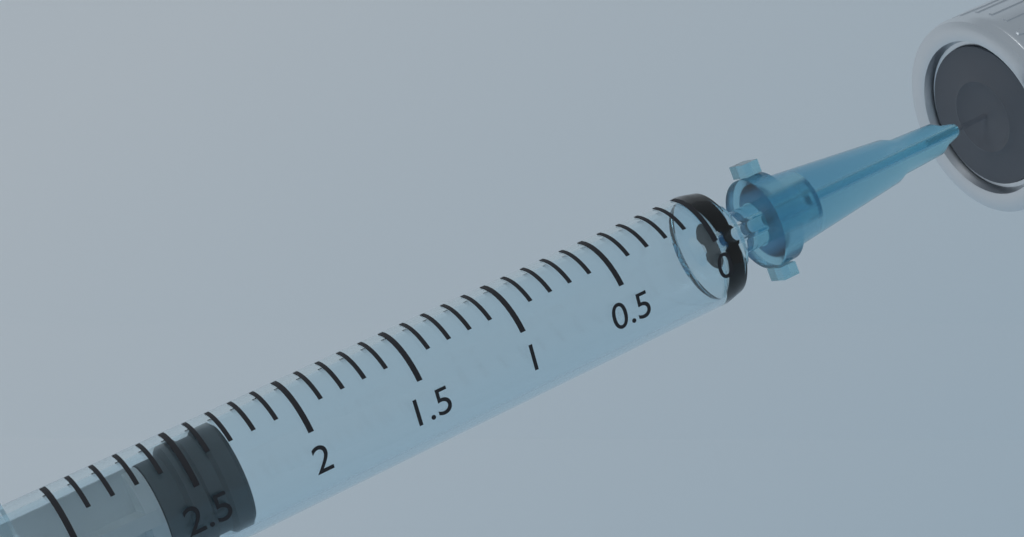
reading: 2.3 ml
